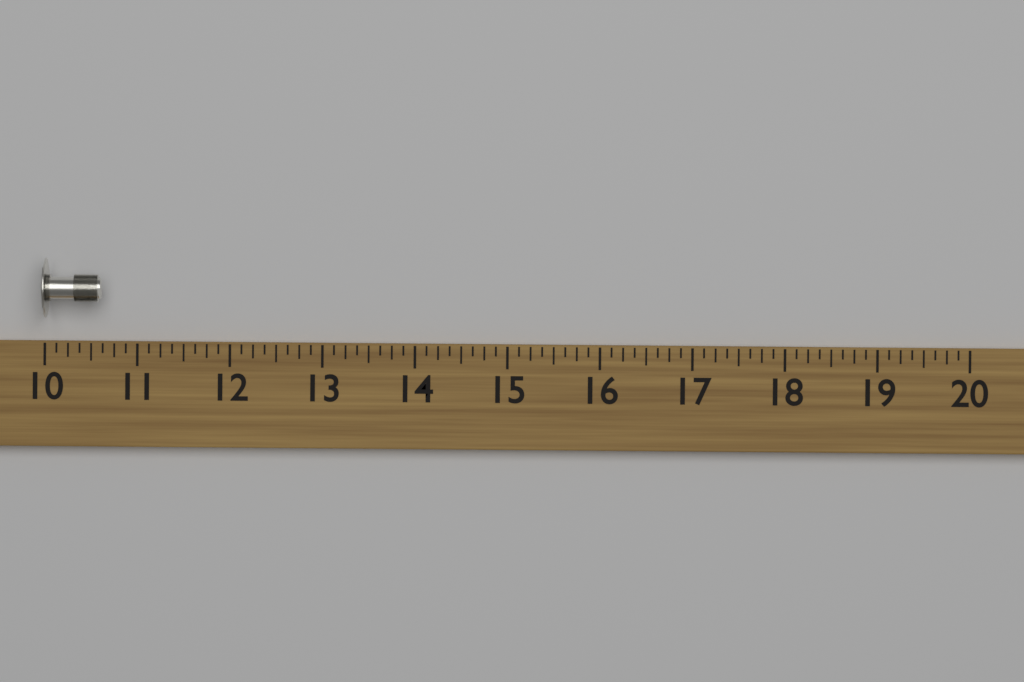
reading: 10.625 (no unit)
